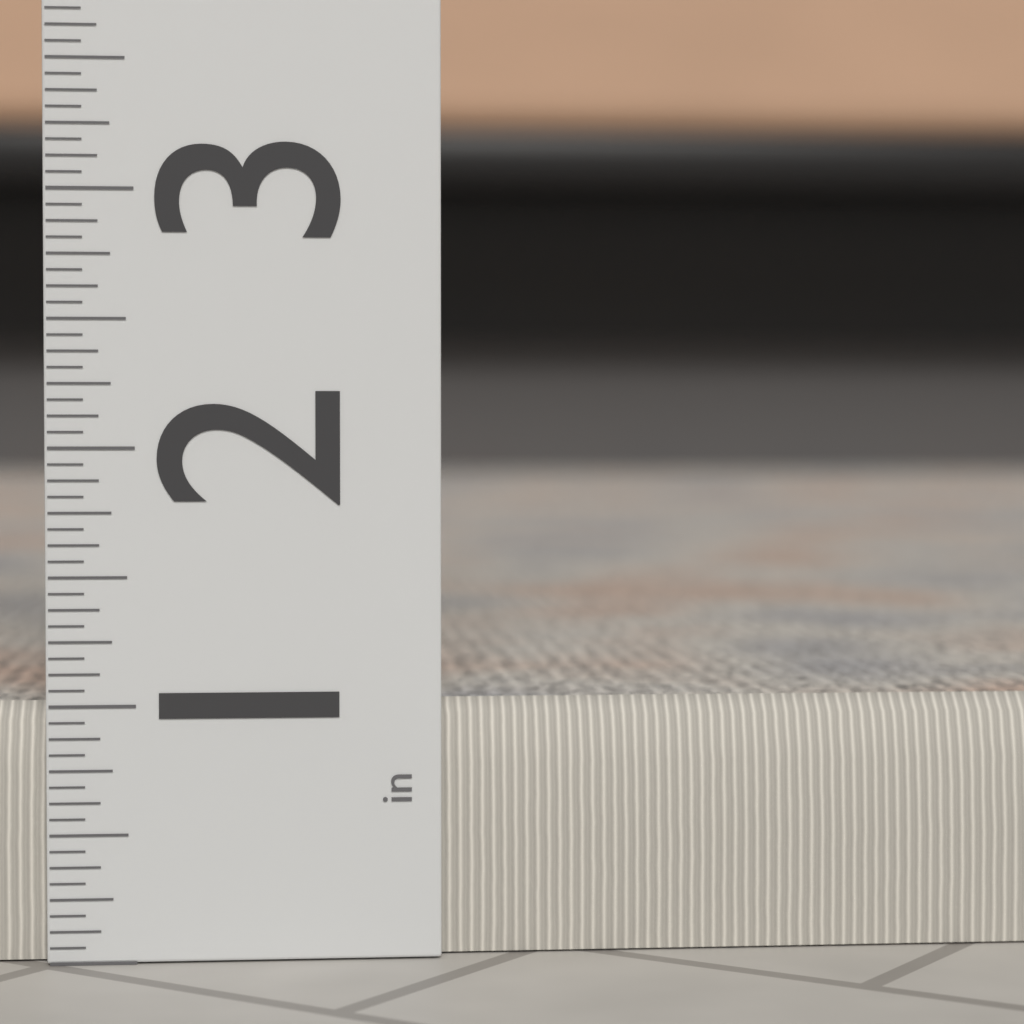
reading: 1.0000 in
